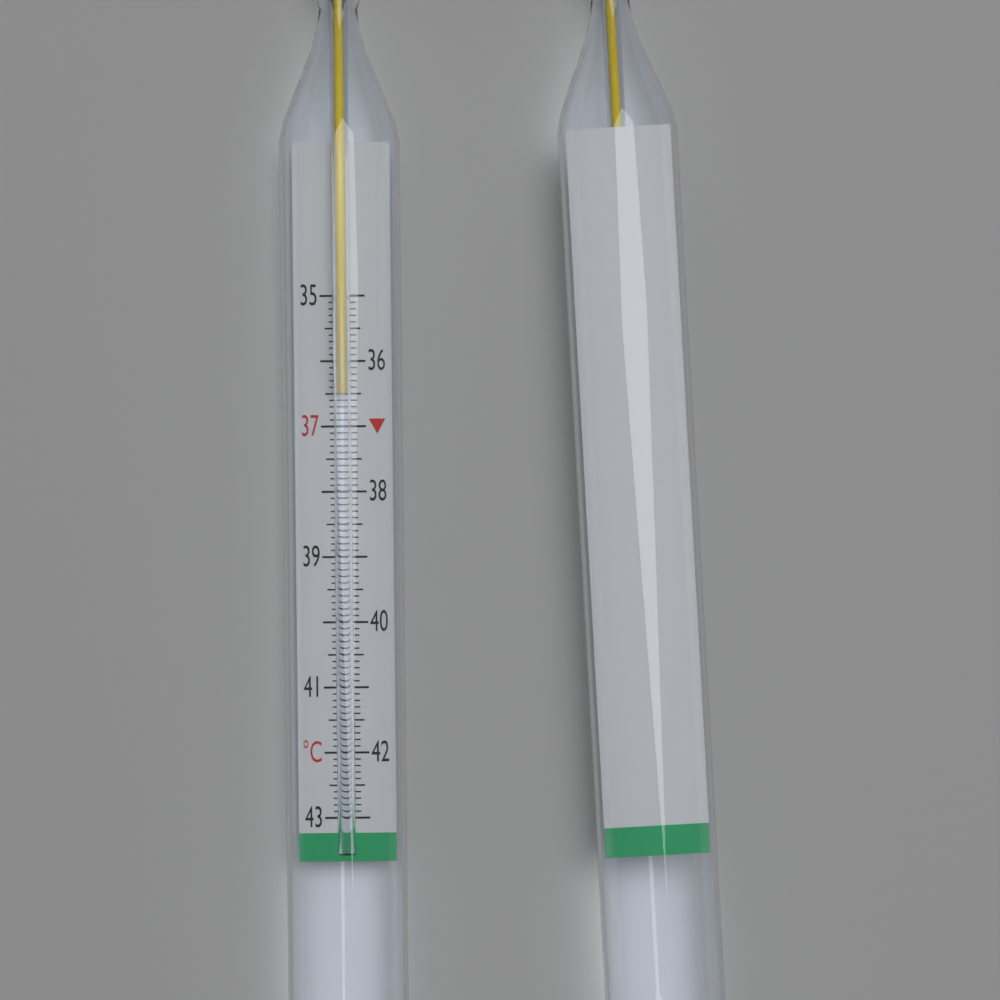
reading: 36.5 °C
